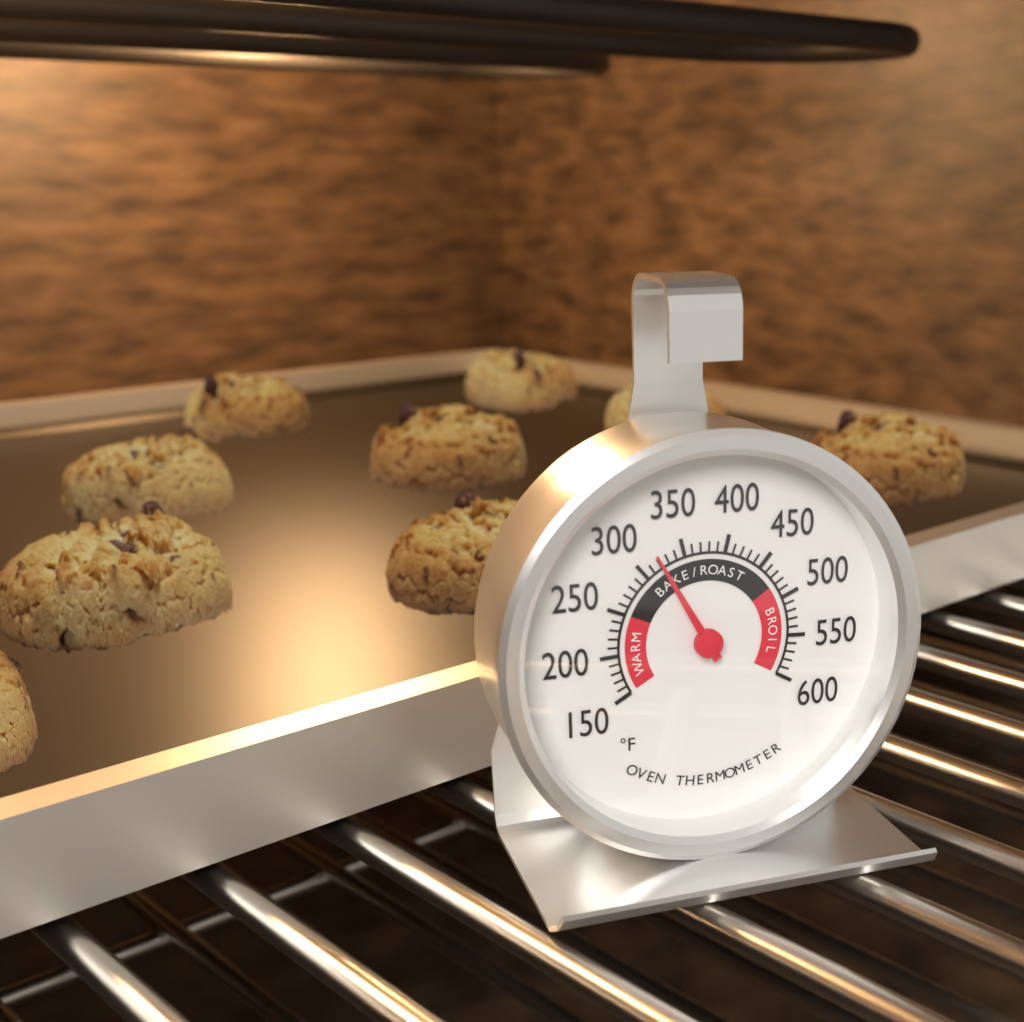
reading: 320 °F
